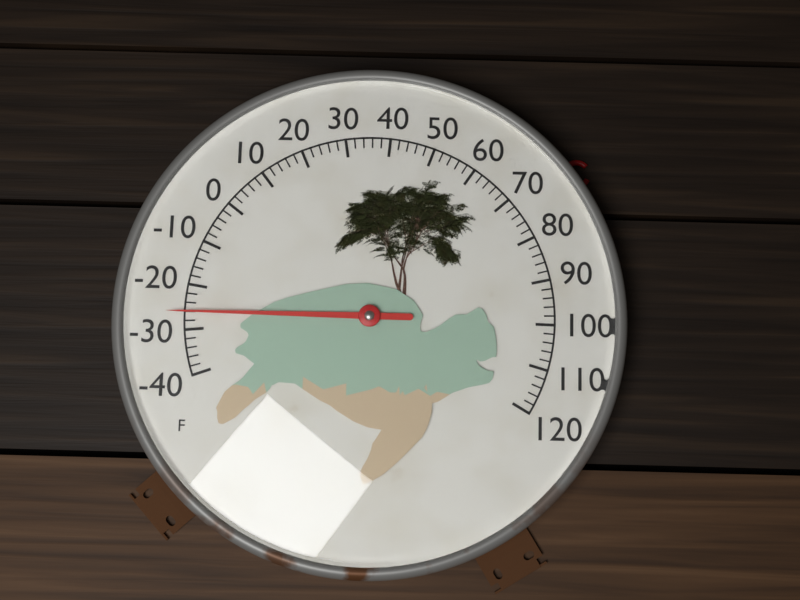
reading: -26 °F
